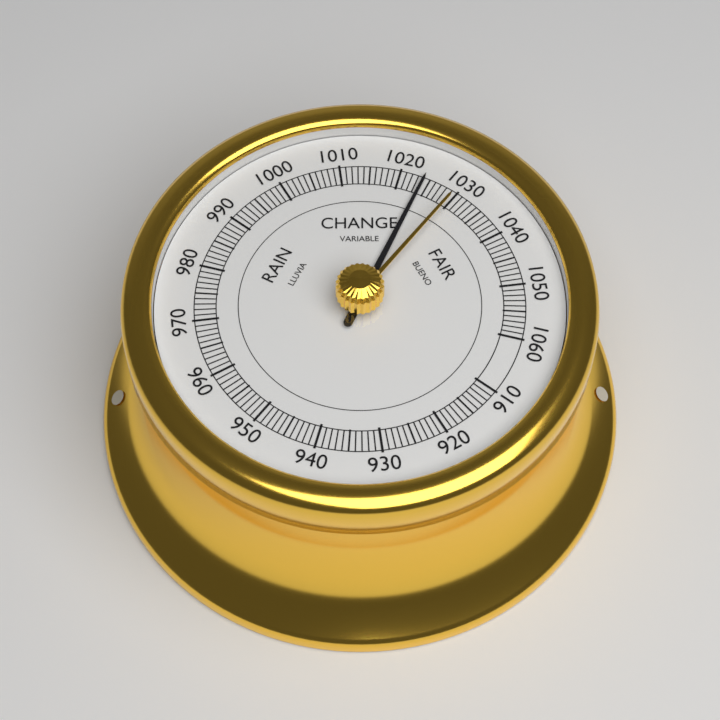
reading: 1024 (no unit)
